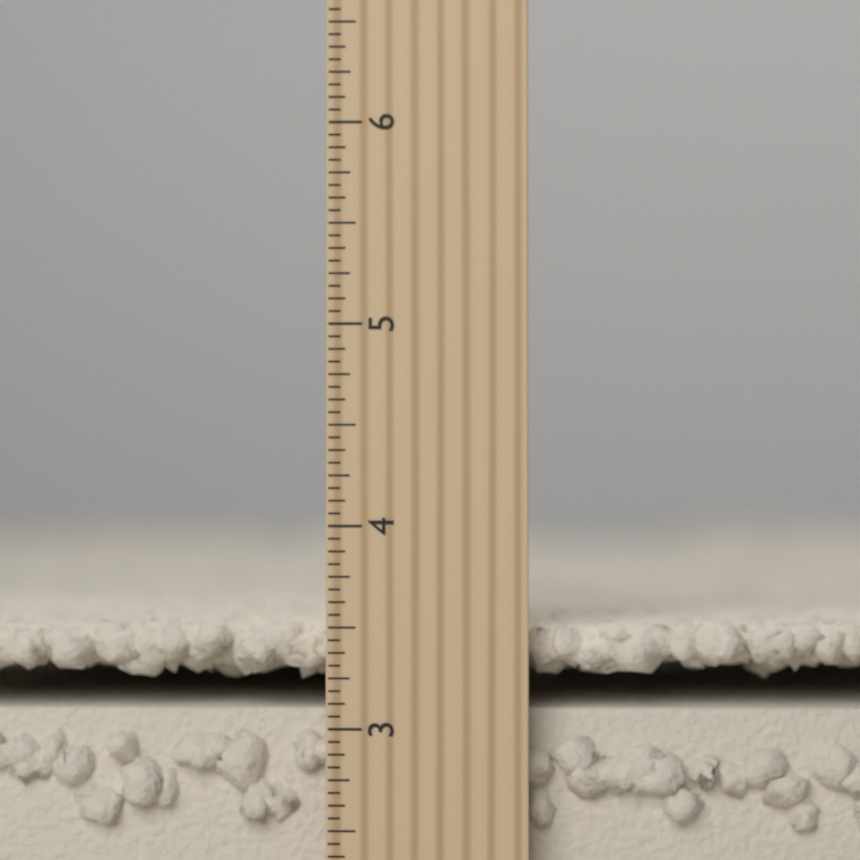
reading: 3.5000 inch
